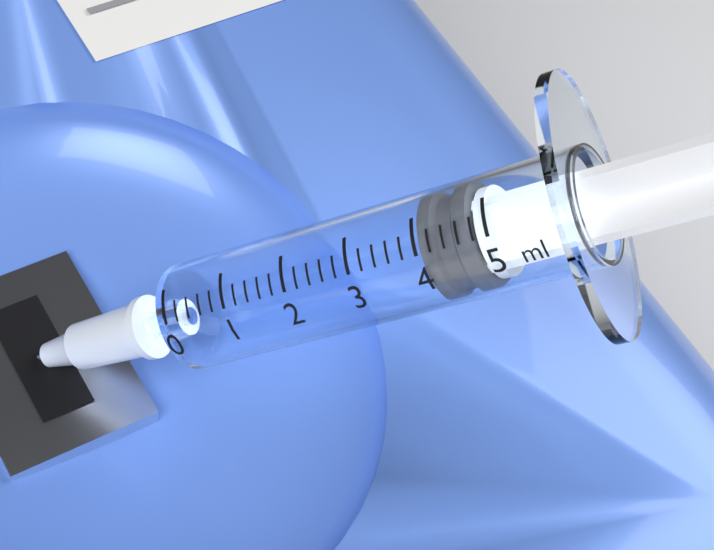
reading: 4.0 ml
